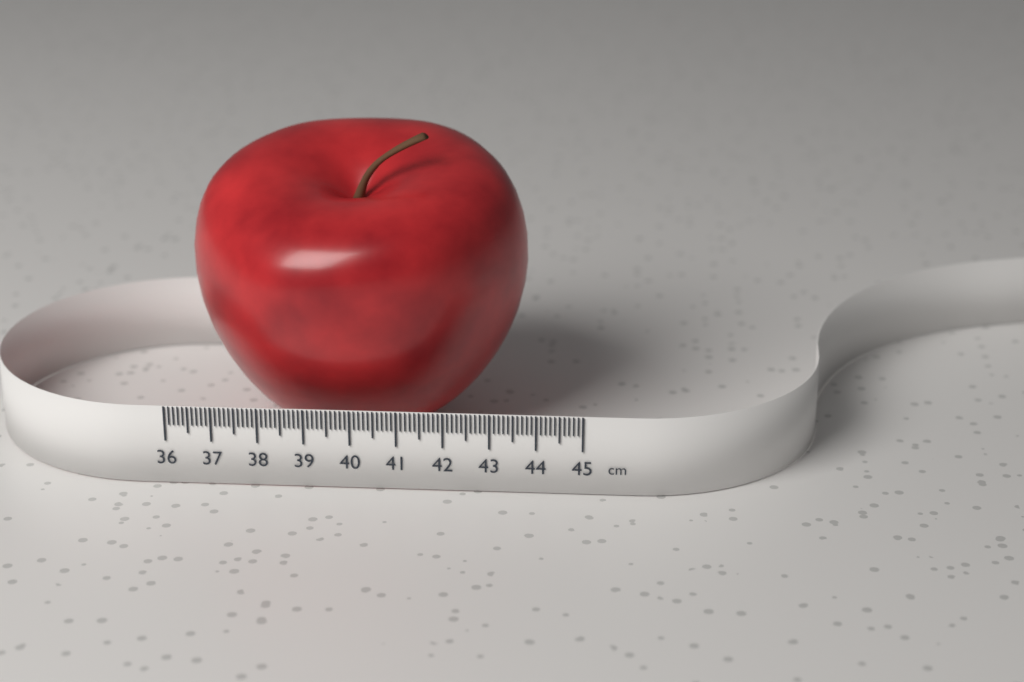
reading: 43.6 cm
